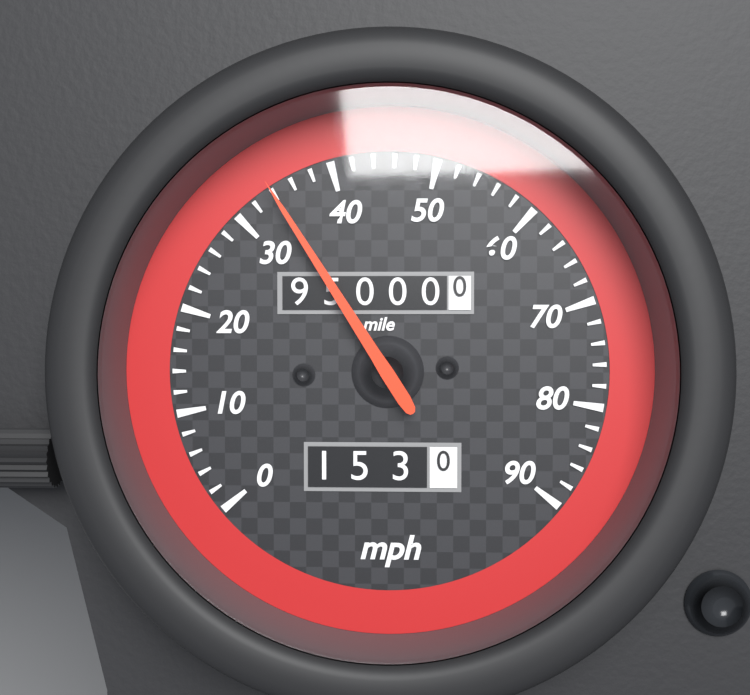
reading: 34 mph
